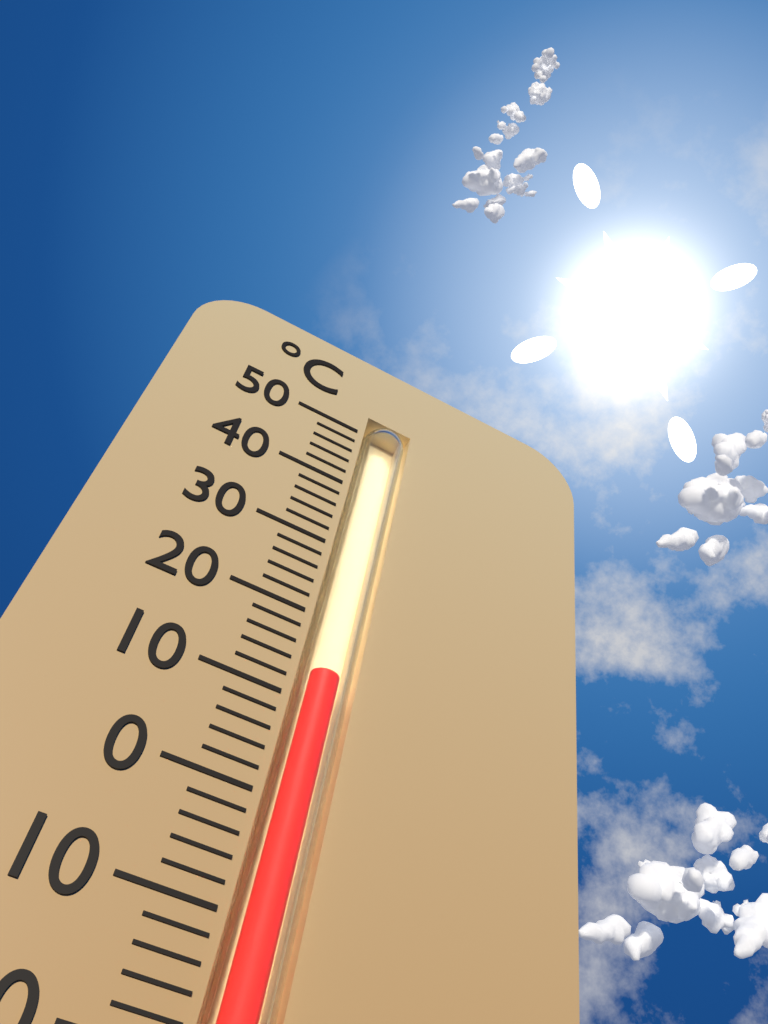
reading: 14 °C
